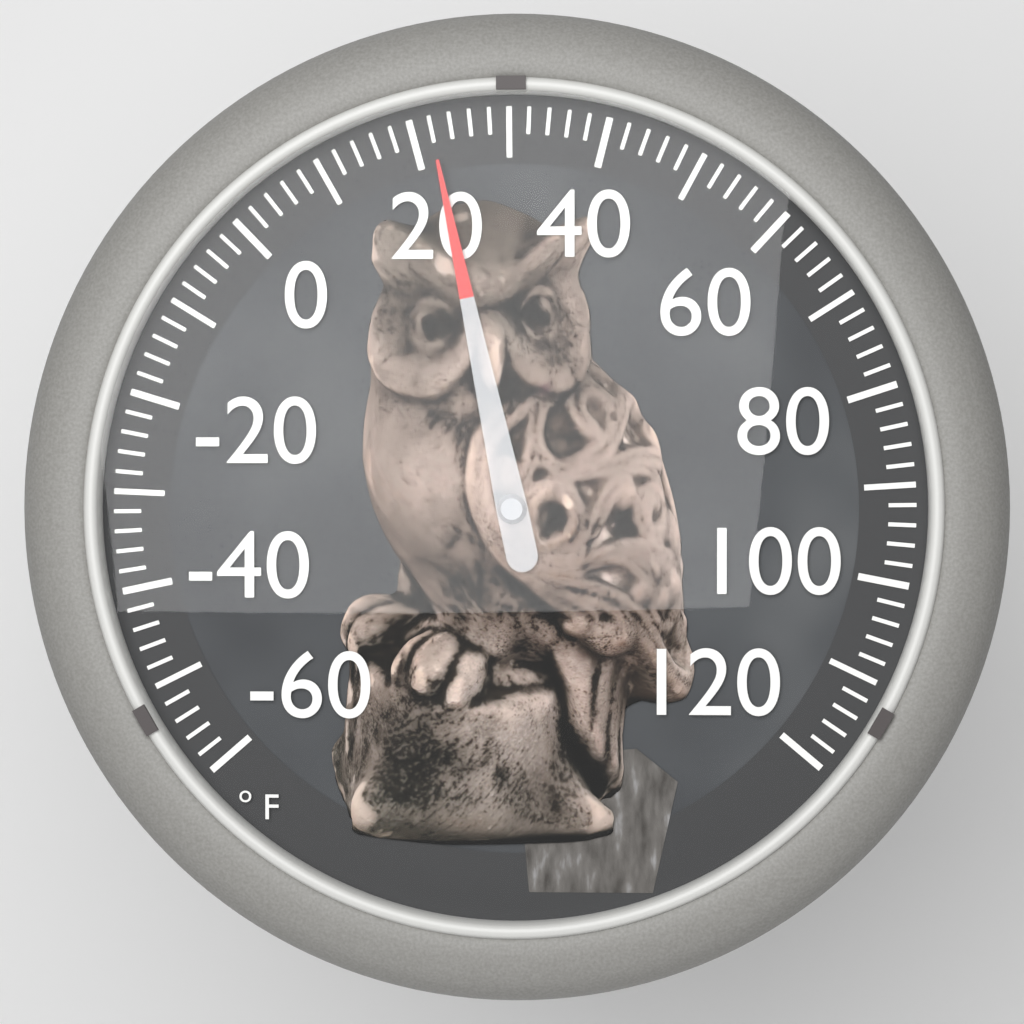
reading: 22 °F
